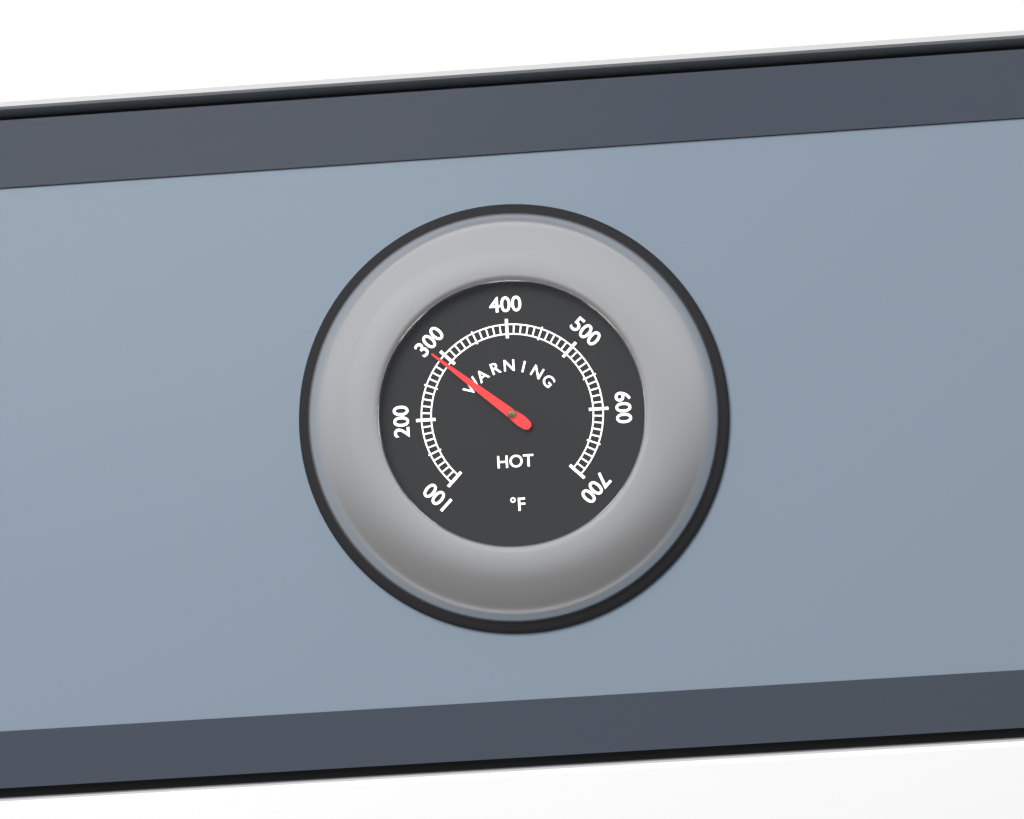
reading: 290 °F
